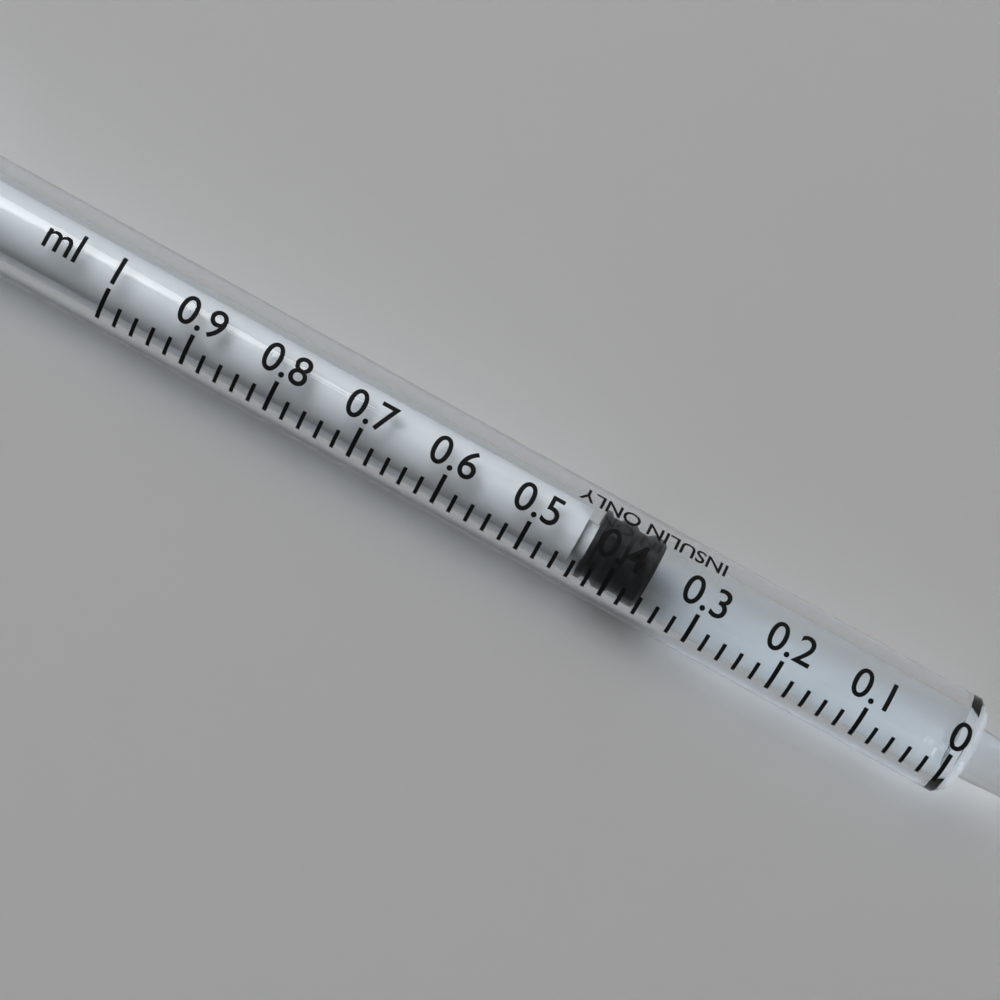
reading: 0.36 ml
